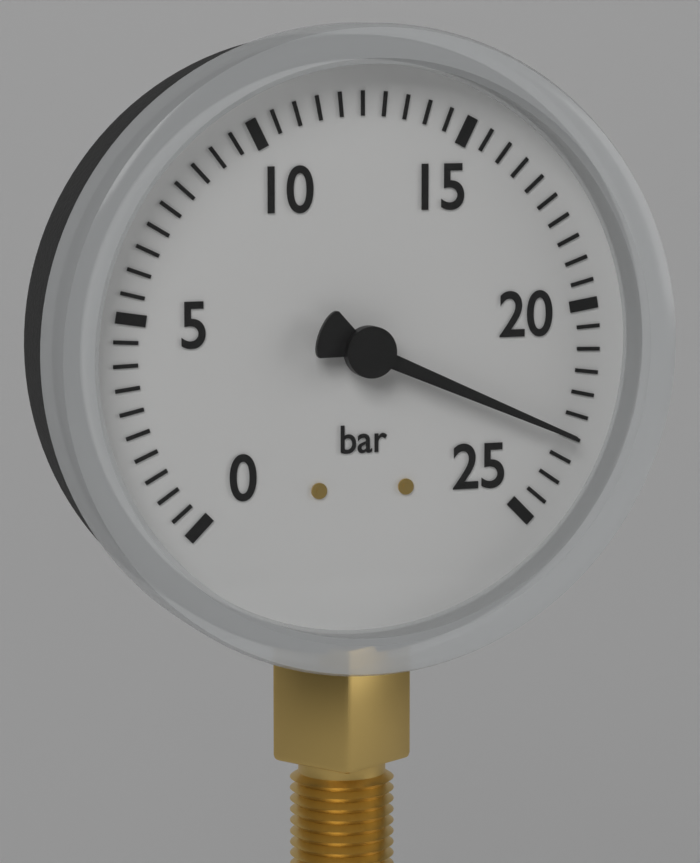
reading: 23.0 bar
